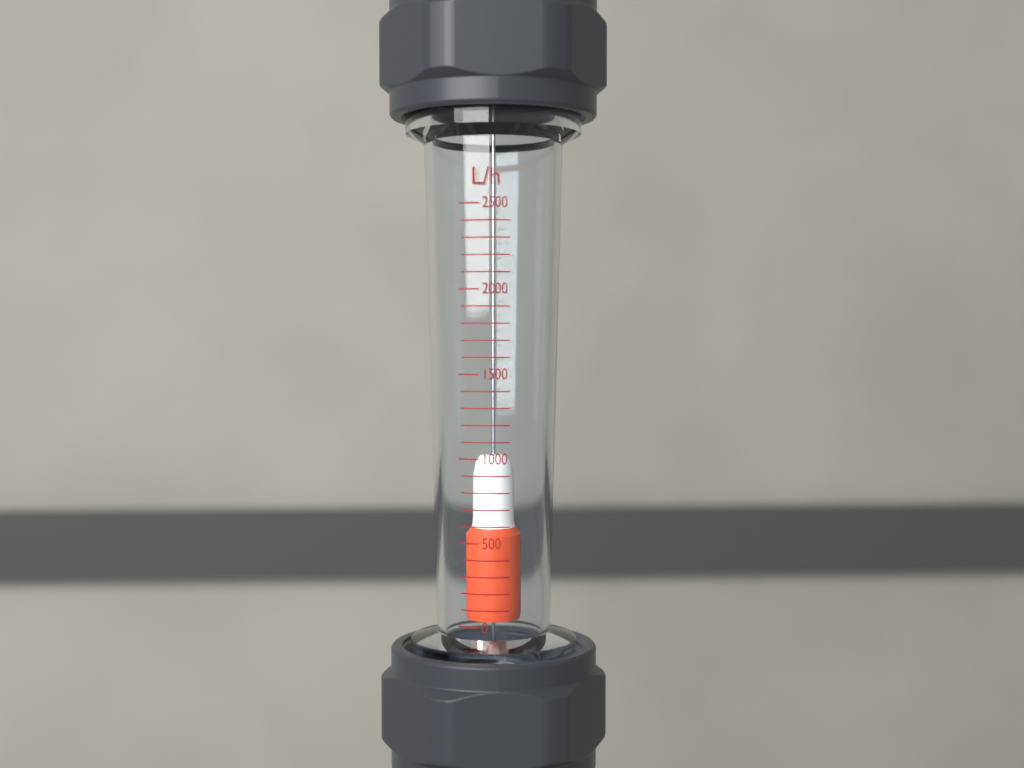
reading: 1000 L/h
